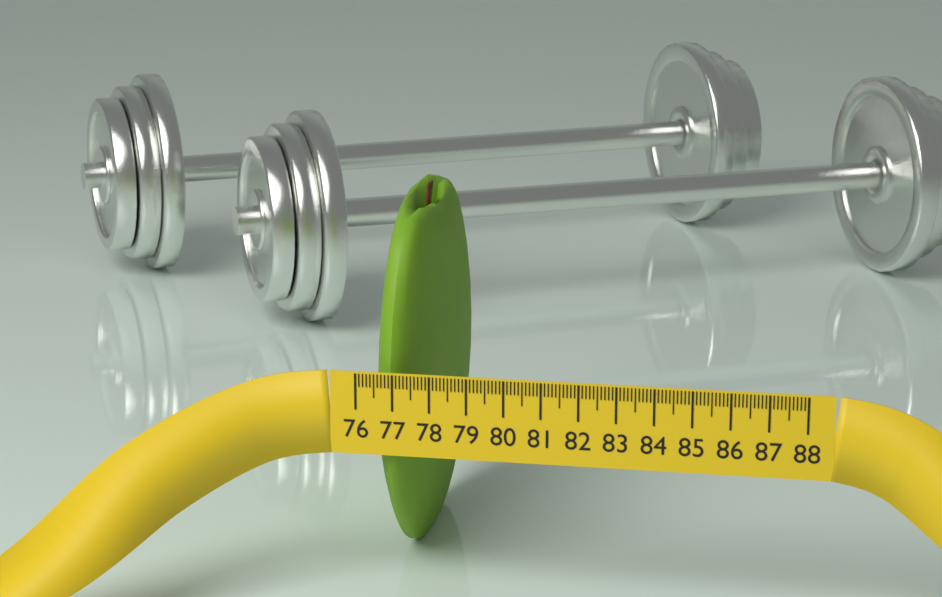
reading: 77.8 (no unit)
